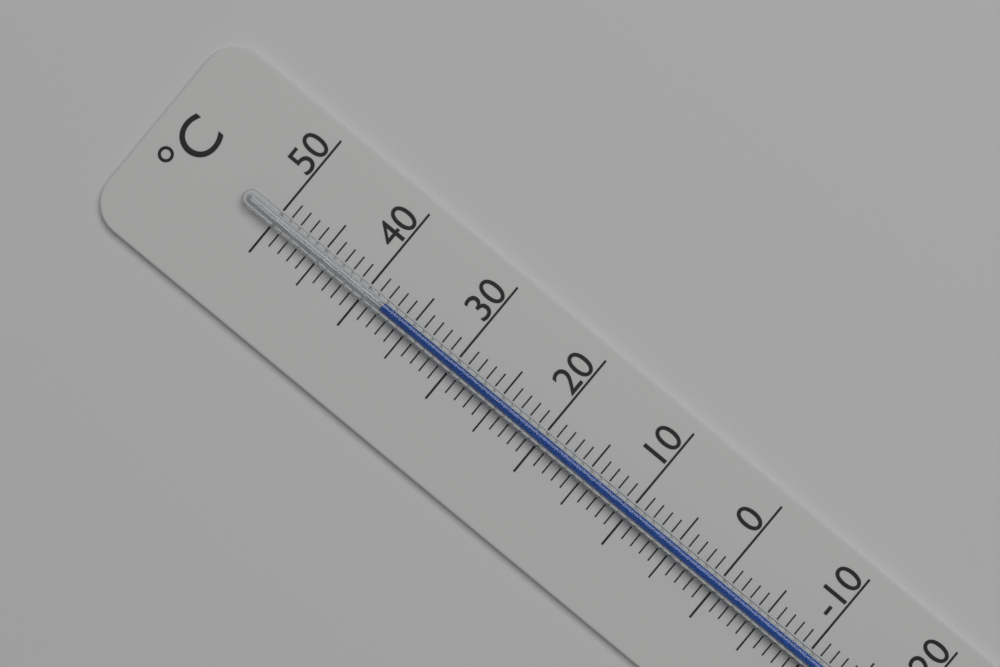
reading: 38 °C
